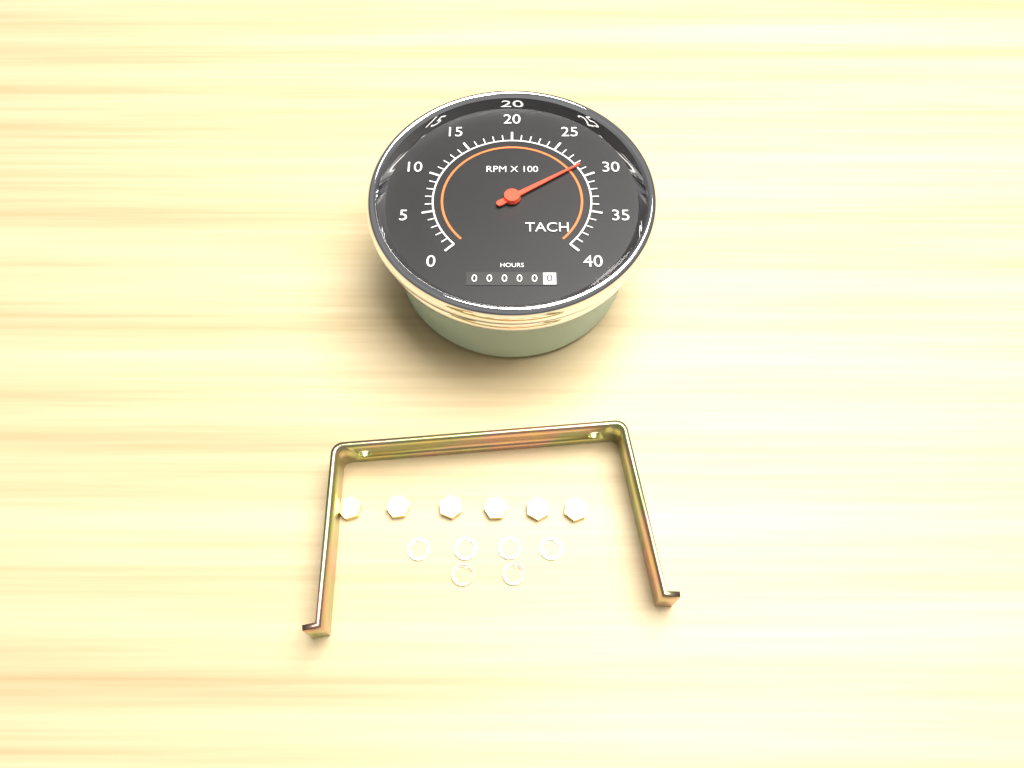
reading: 2850 RPM
